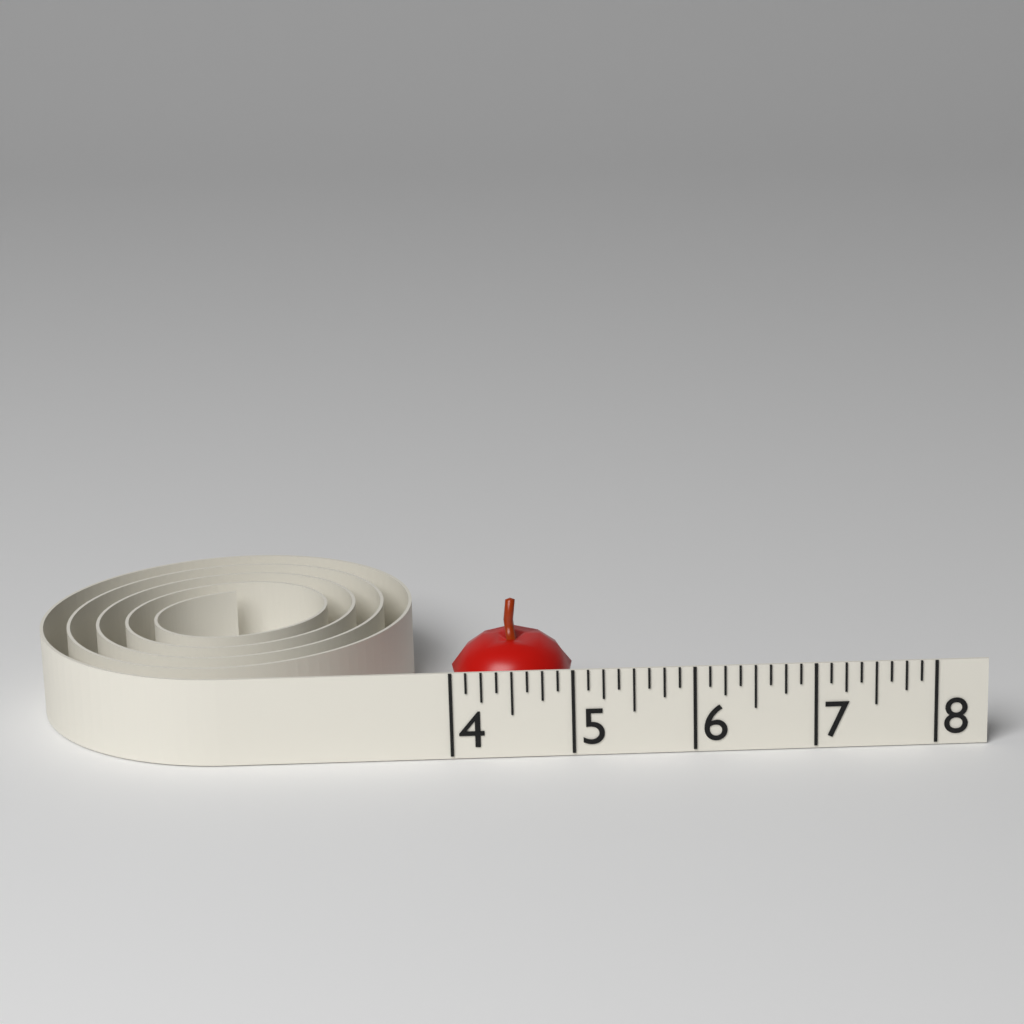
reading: 5.000 (no unit)
